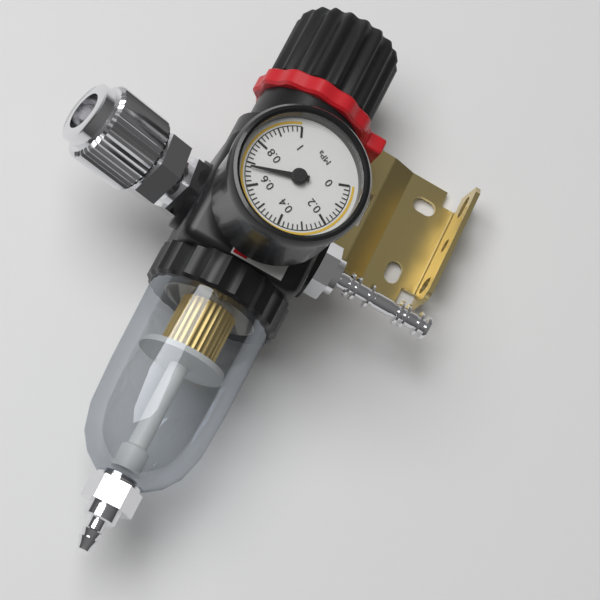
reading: 0.68 MPa
